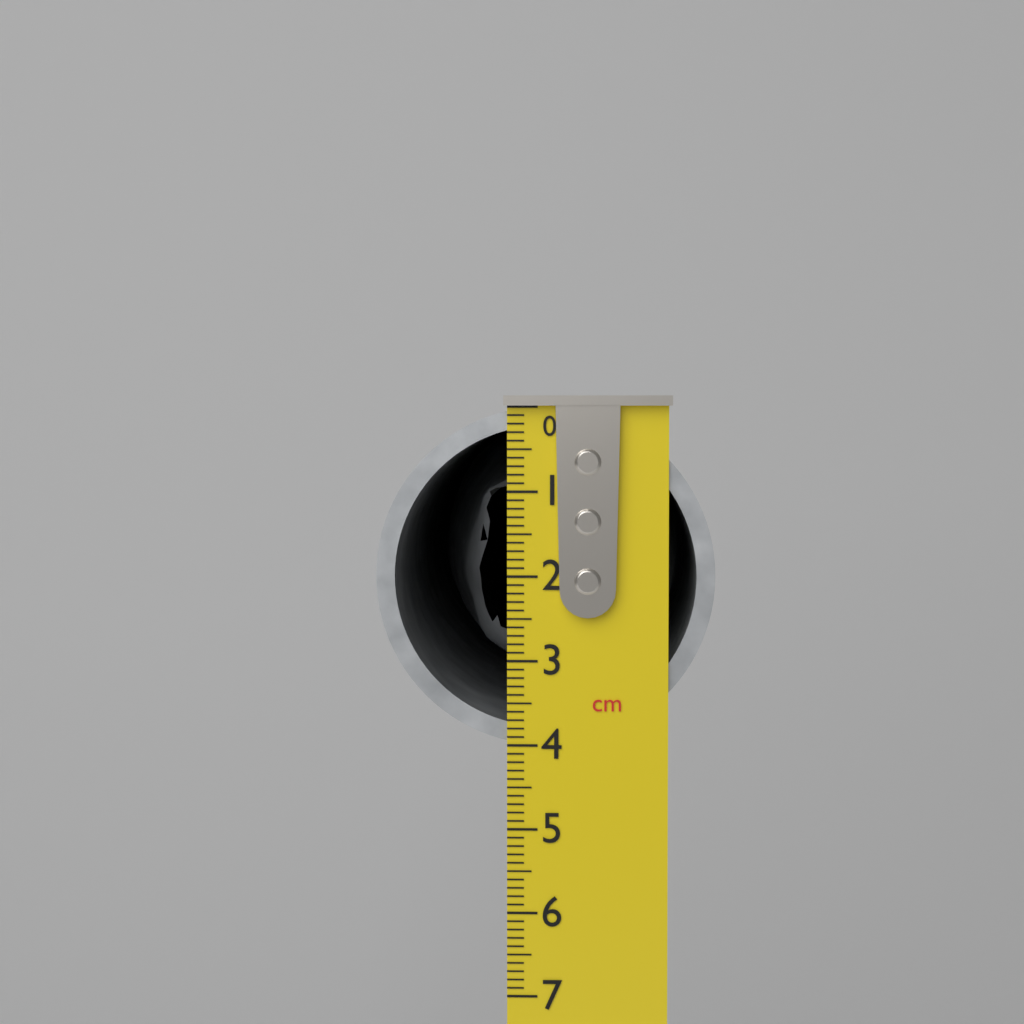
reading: 4.0 cm
